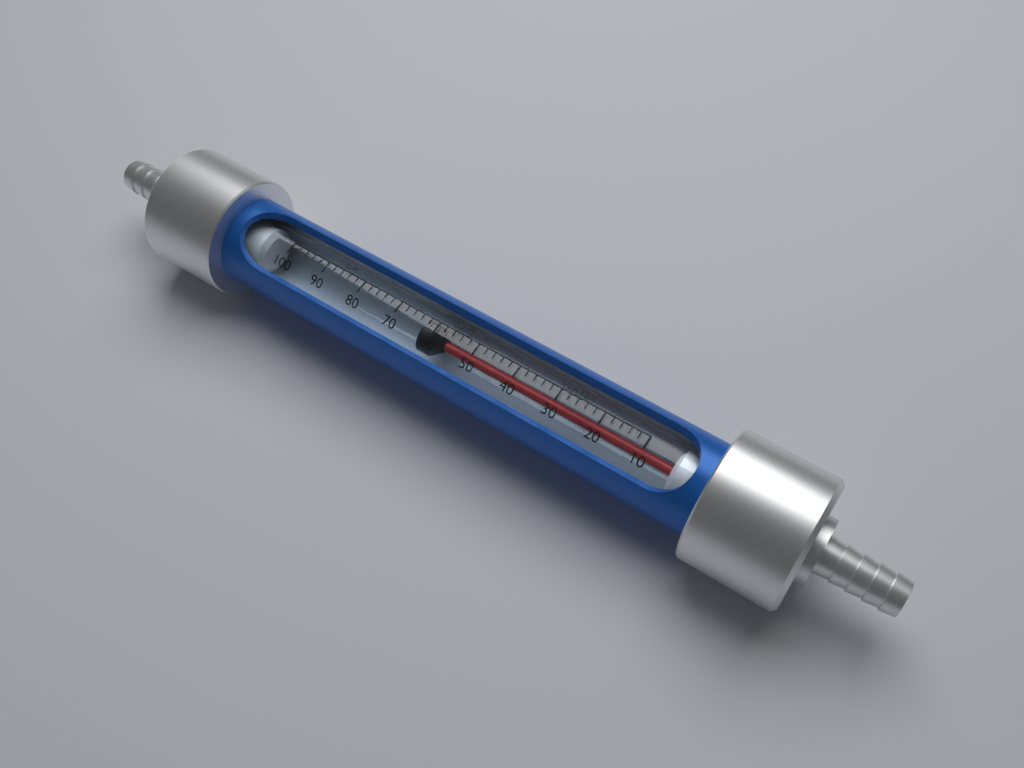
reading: 64 L/h
